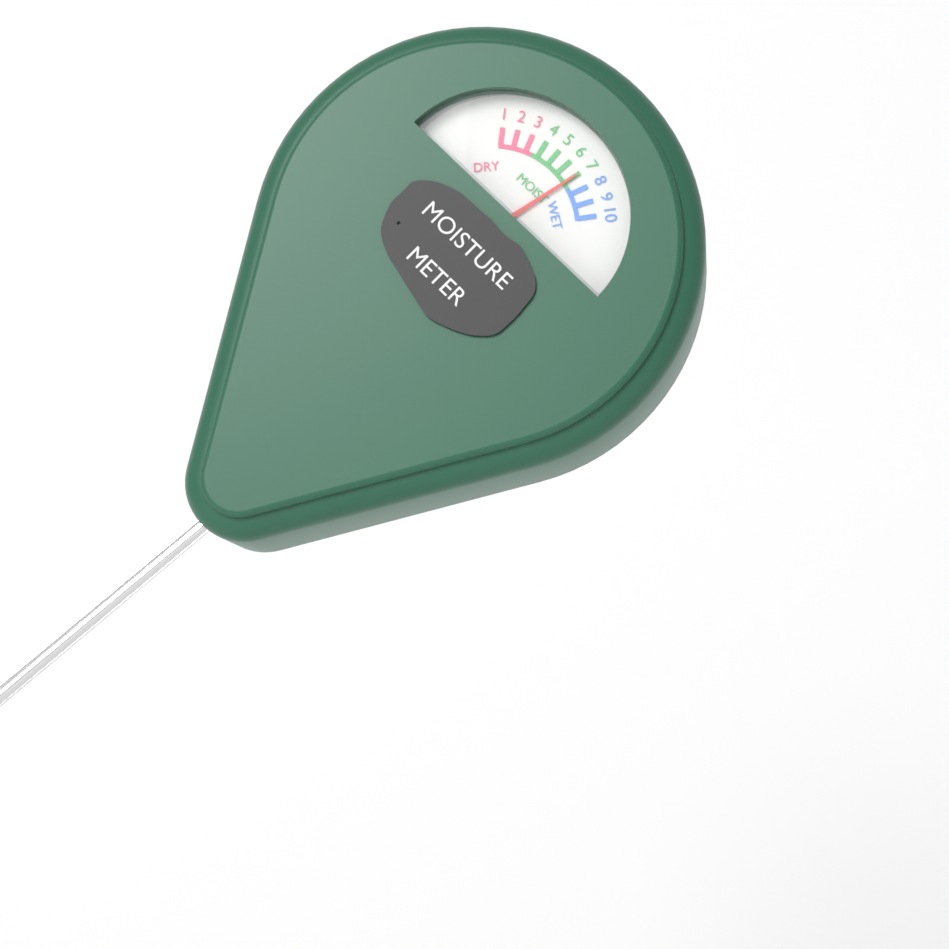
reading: 7 (no unit)
